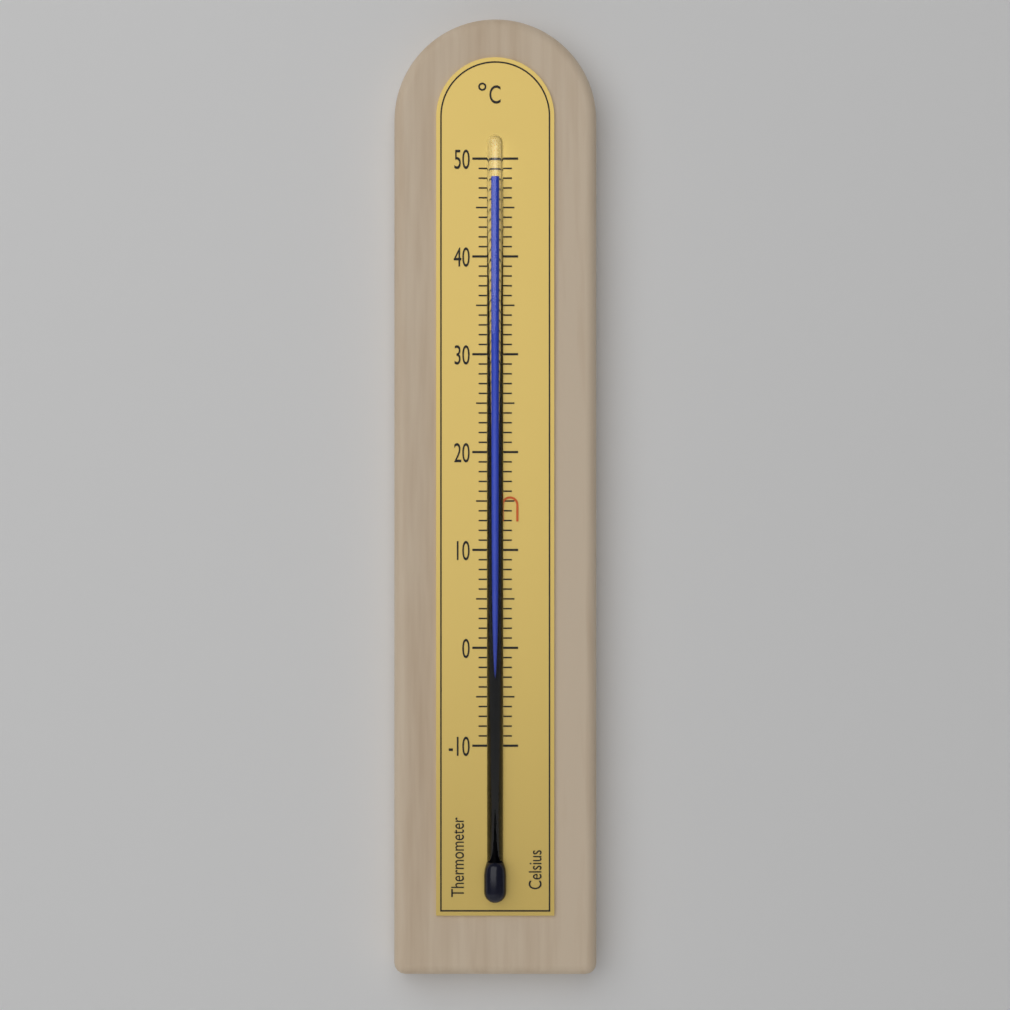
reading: 48 °C
